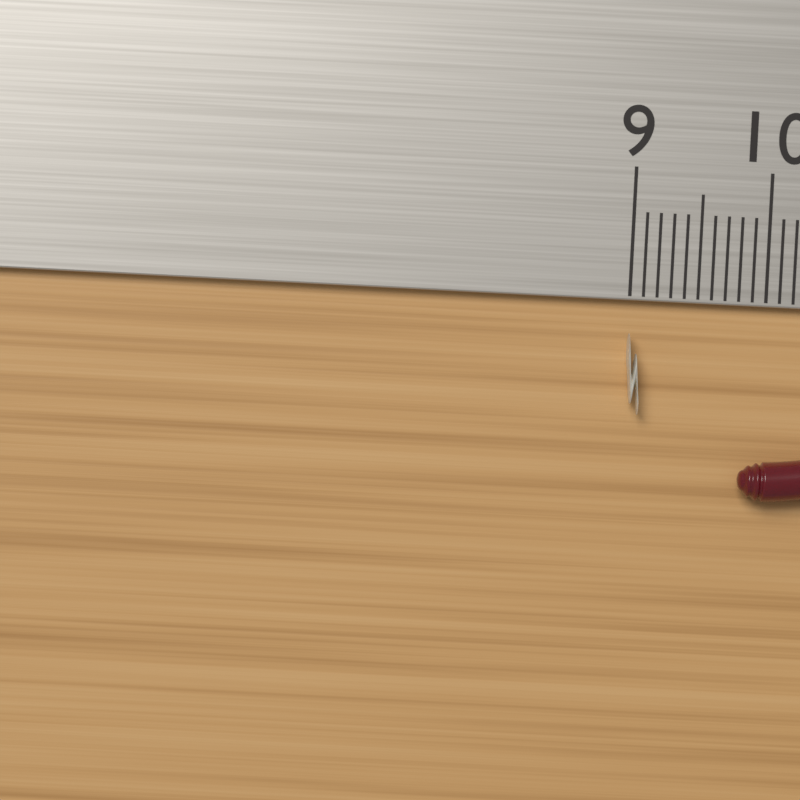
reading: 9.1 cm
